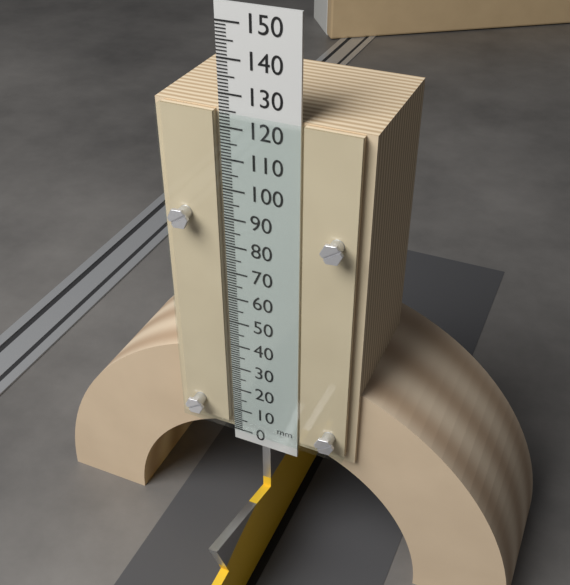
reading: 125 mm
